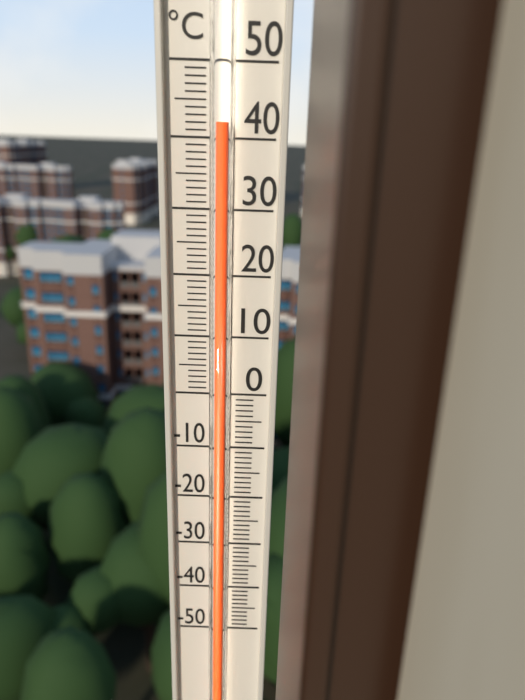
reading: 42 °C
